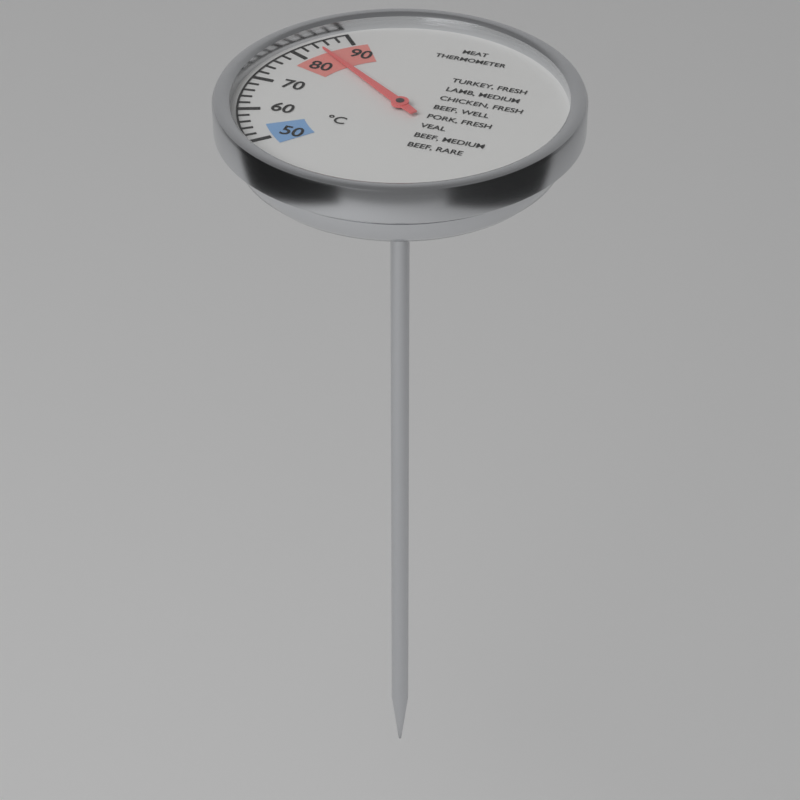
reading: 84 °C
